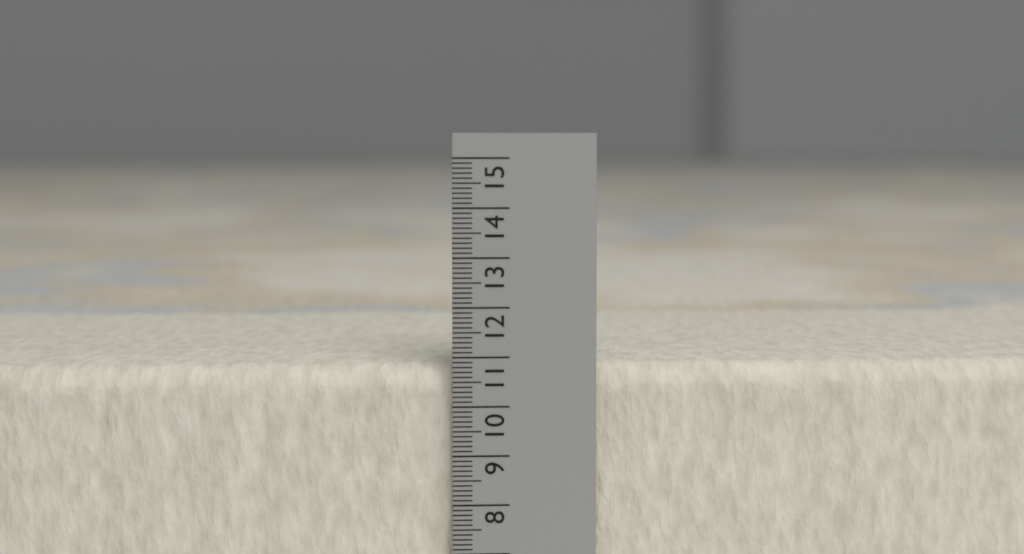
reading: 10.8 (no unit)
